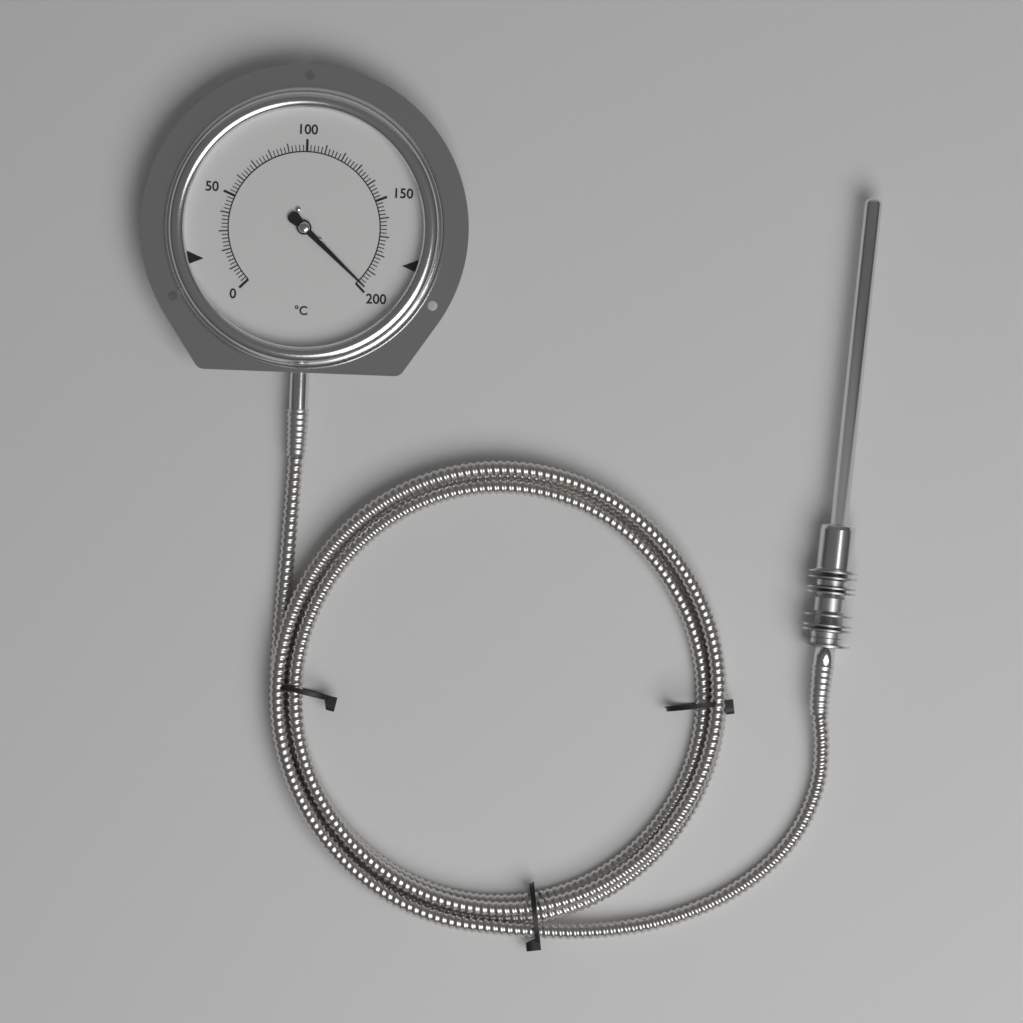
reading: 198 °C
